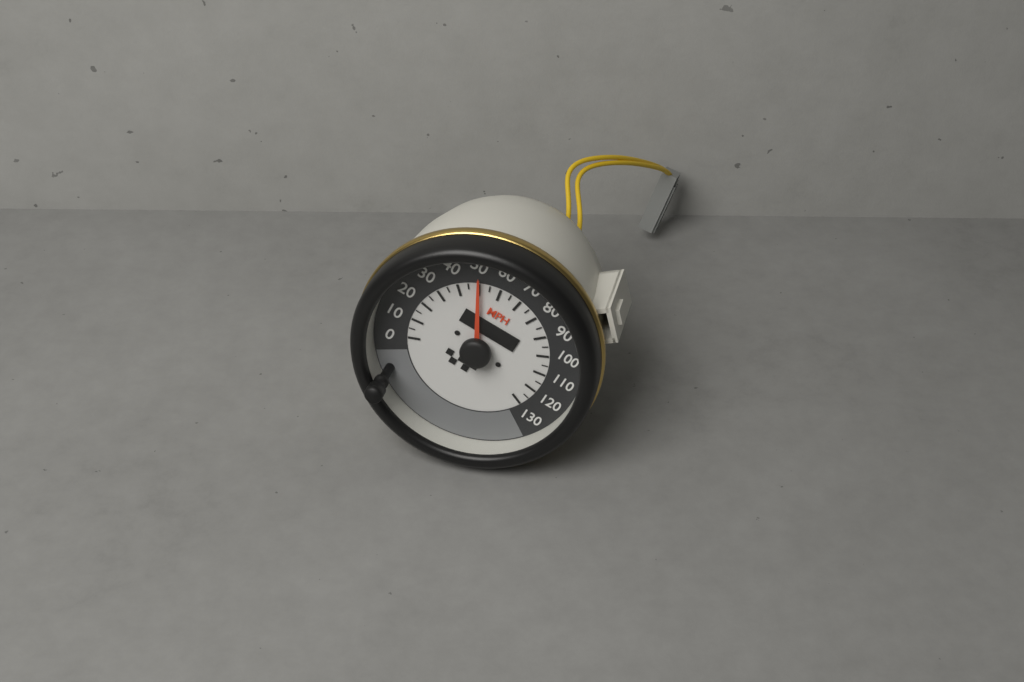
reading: 50 MPH
